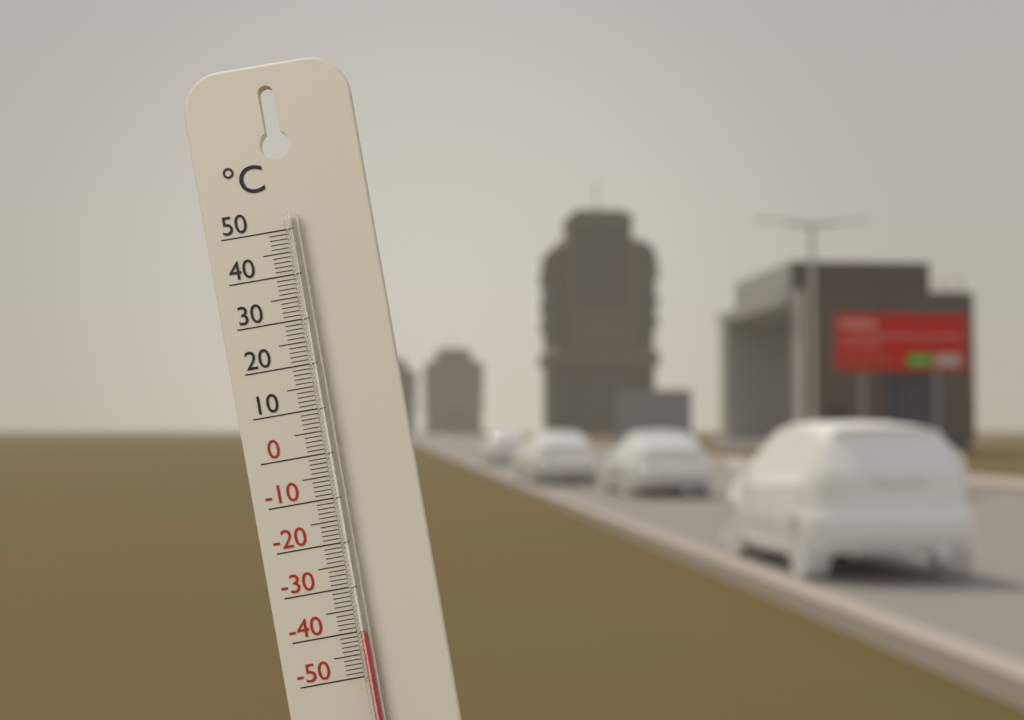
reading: -40 °C
